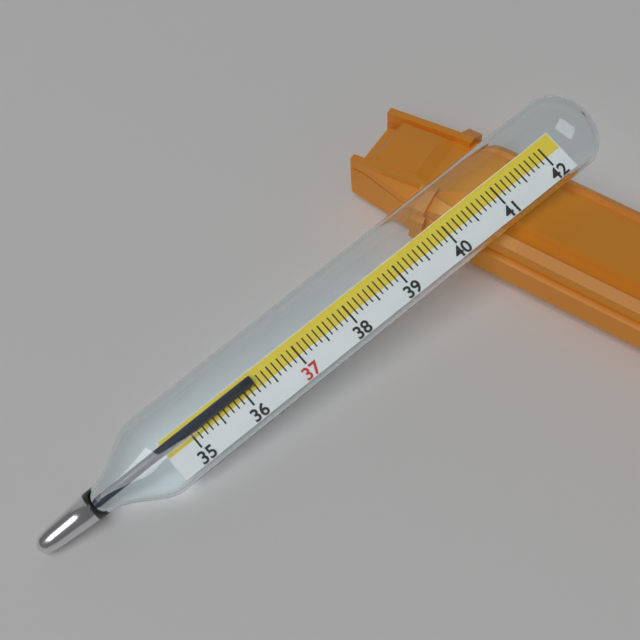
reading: 36.2 (no unit)
